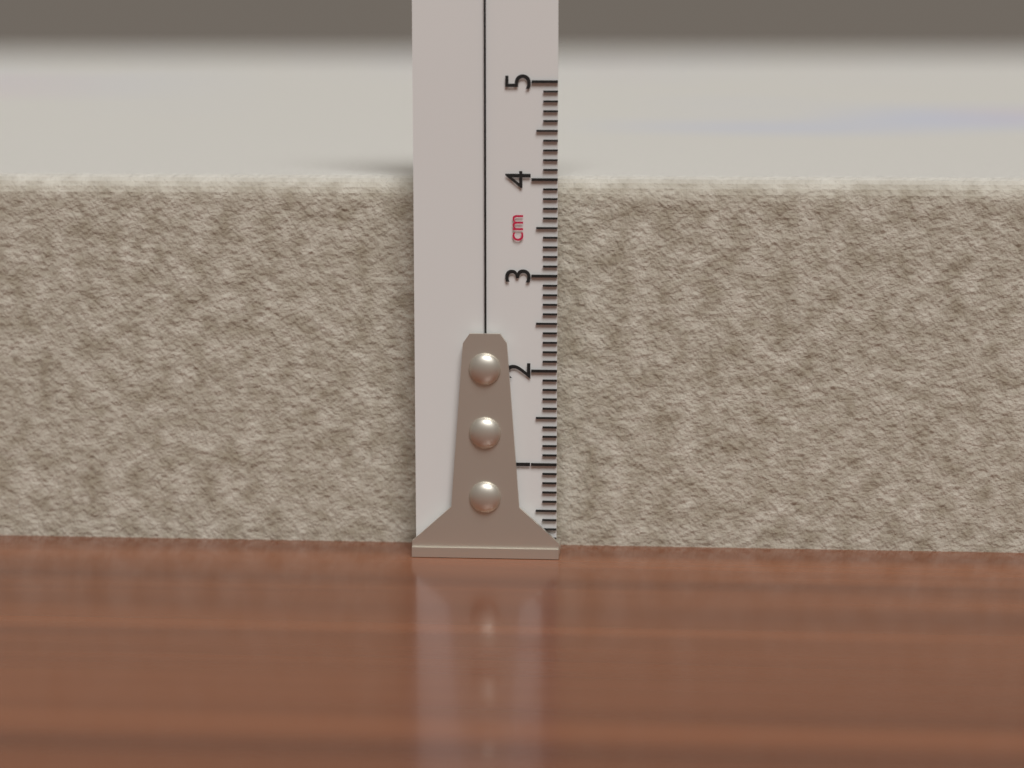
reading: 4.0 cm
